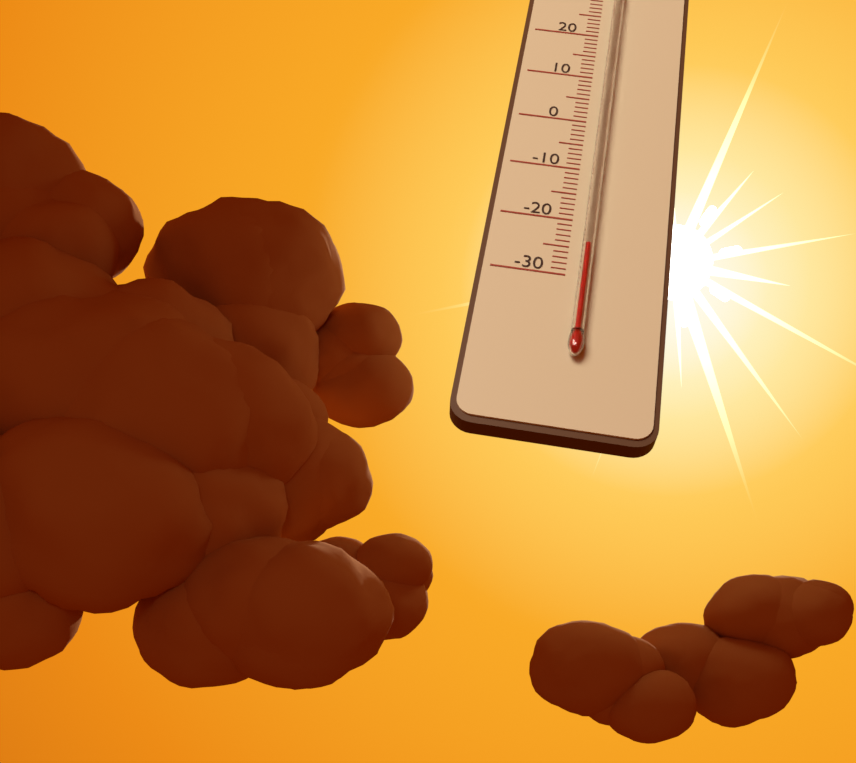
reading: -25 °C
